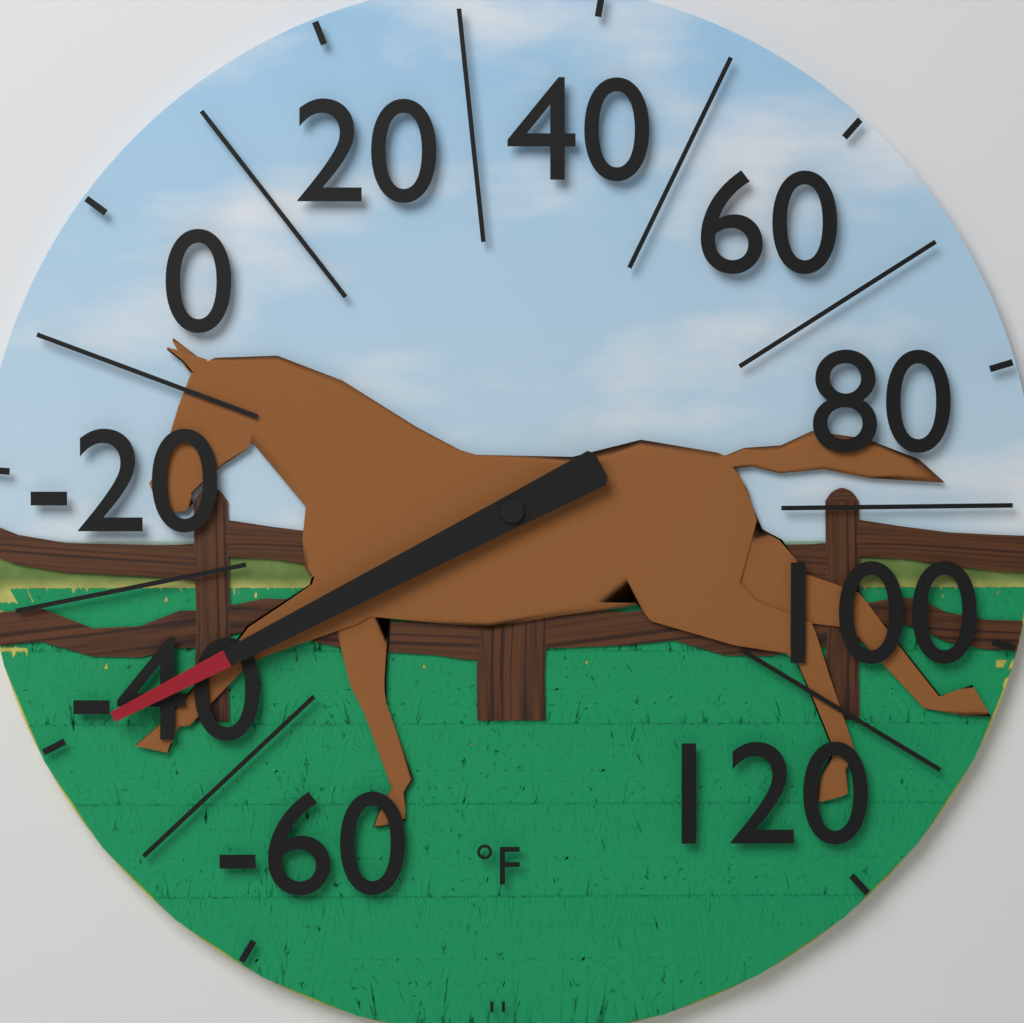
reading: -40 °F
